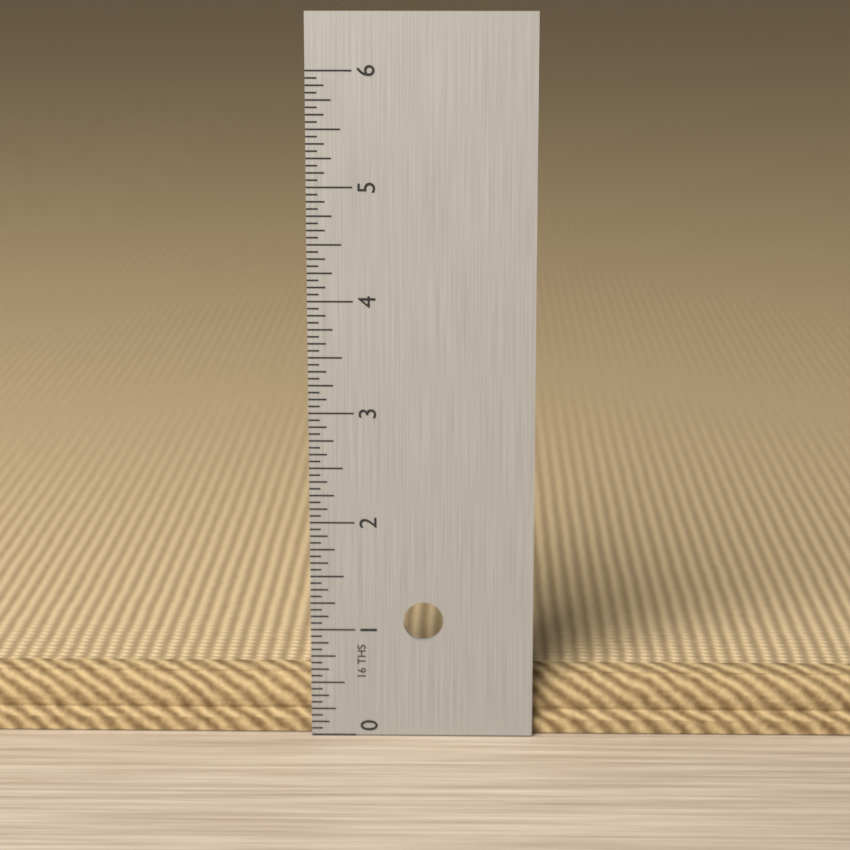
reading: 0.5625 in
